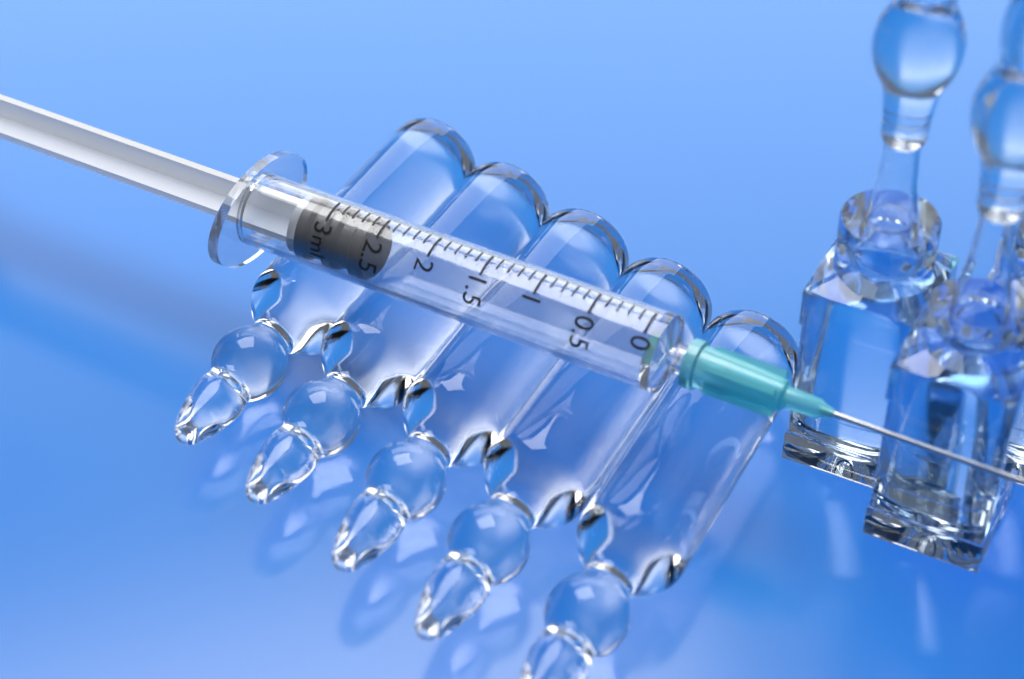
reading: 2.6 ml
